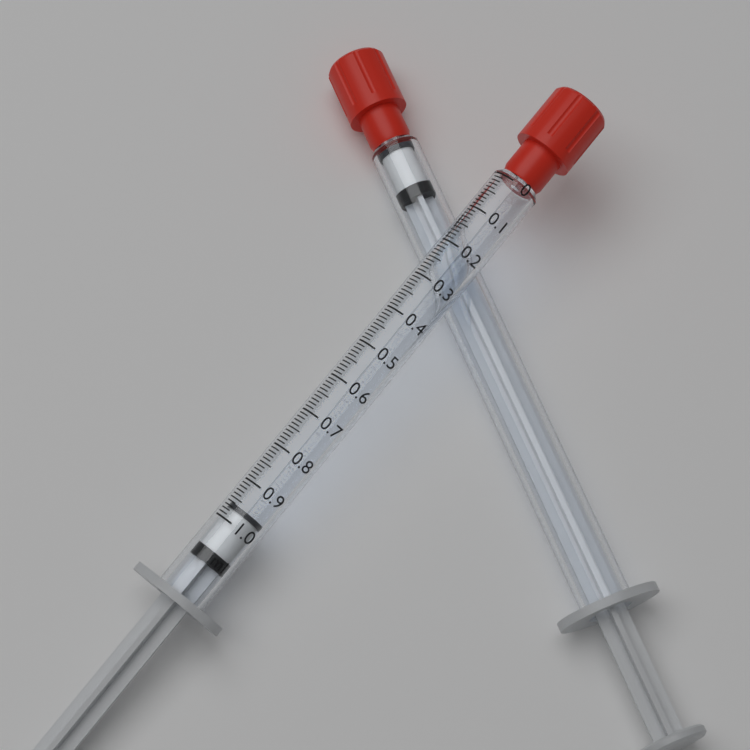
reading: 0.96 ml
